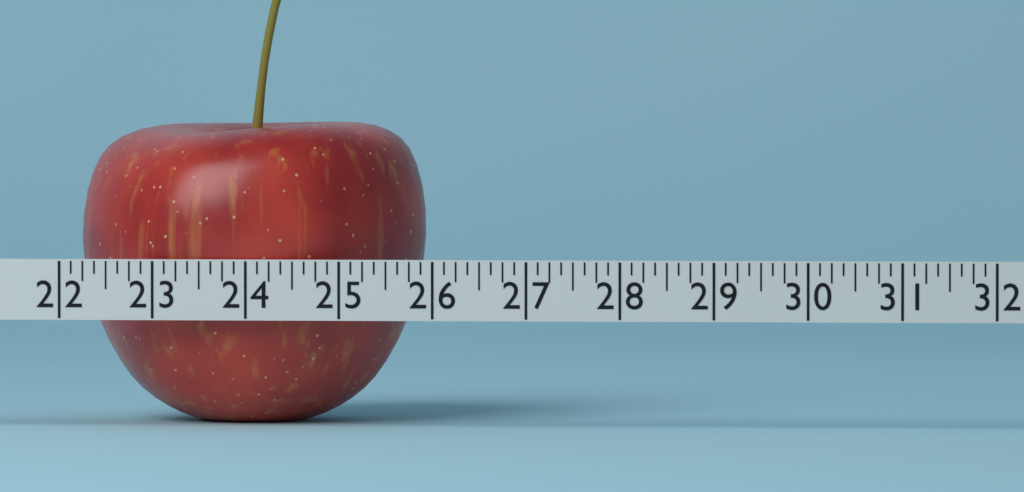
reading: 25.750 (no unit)
